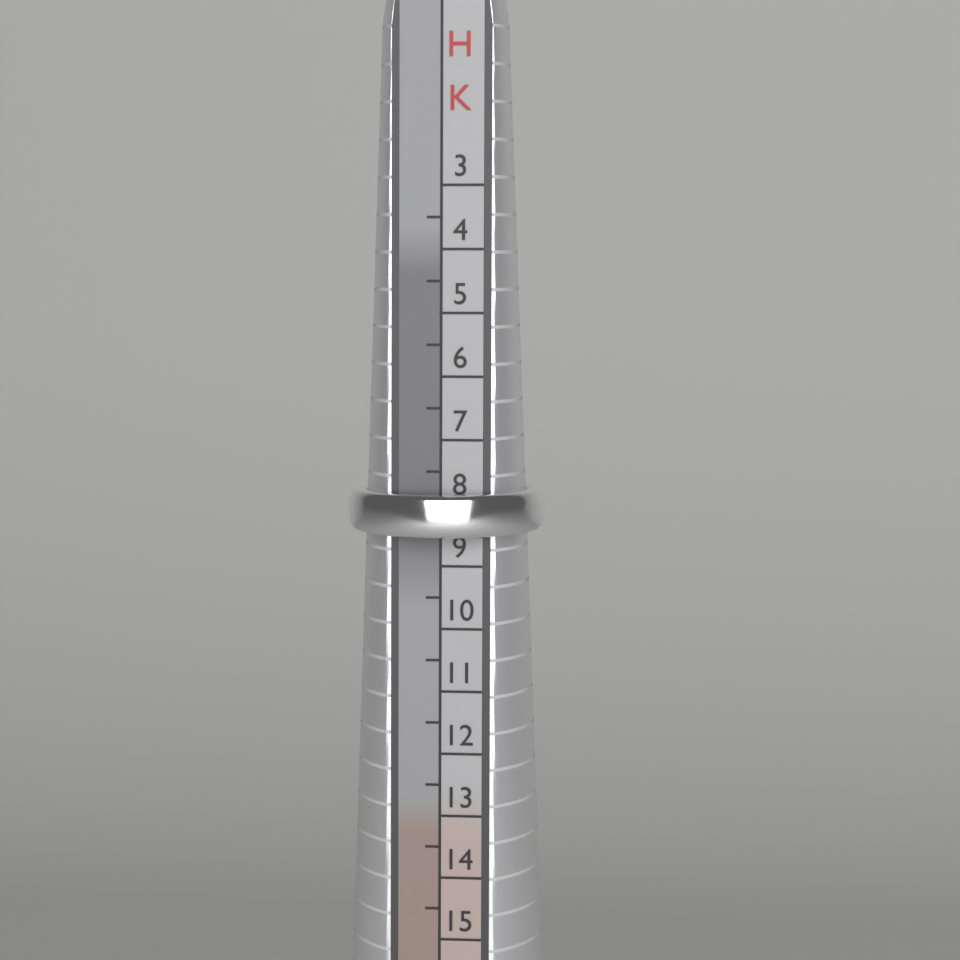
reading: 8.5 HK
